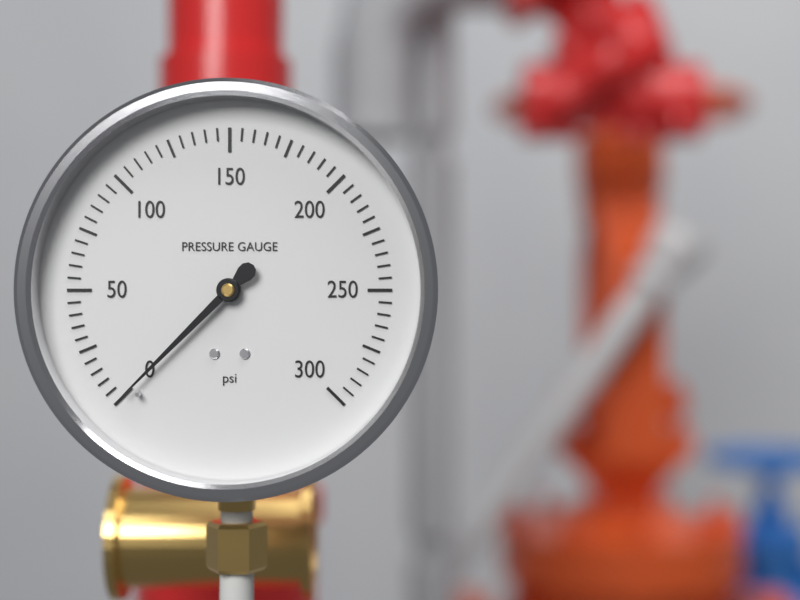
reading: 0 psi
